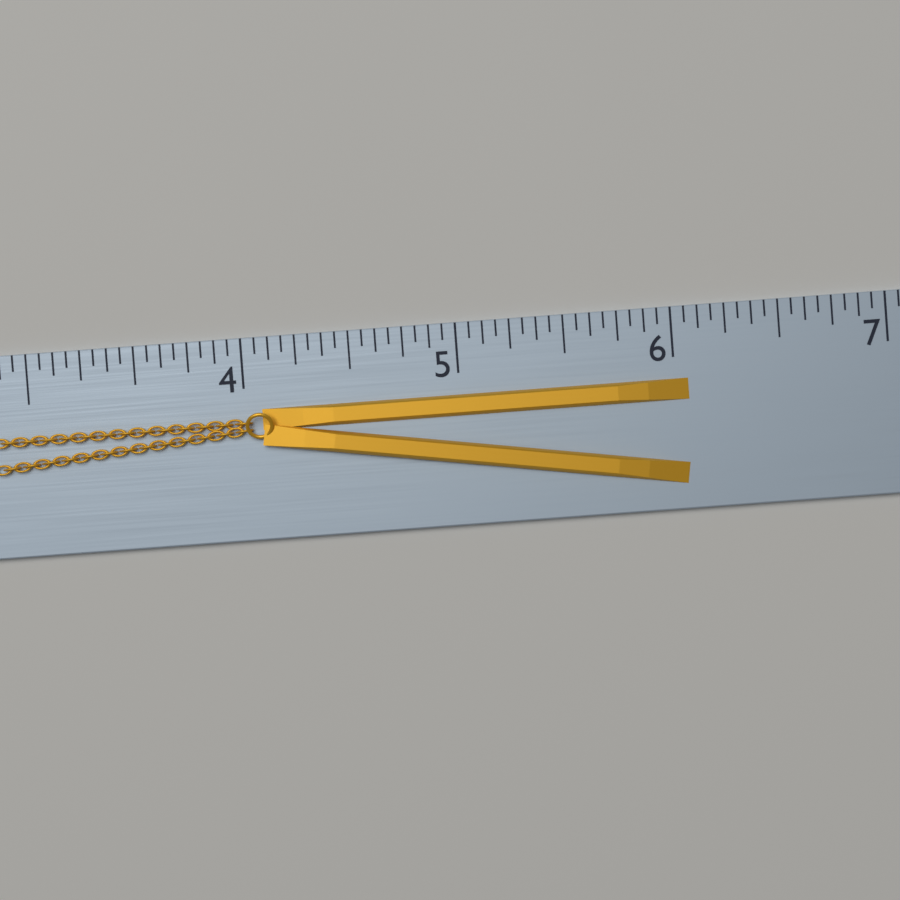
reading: 6.0625 (no unit)
